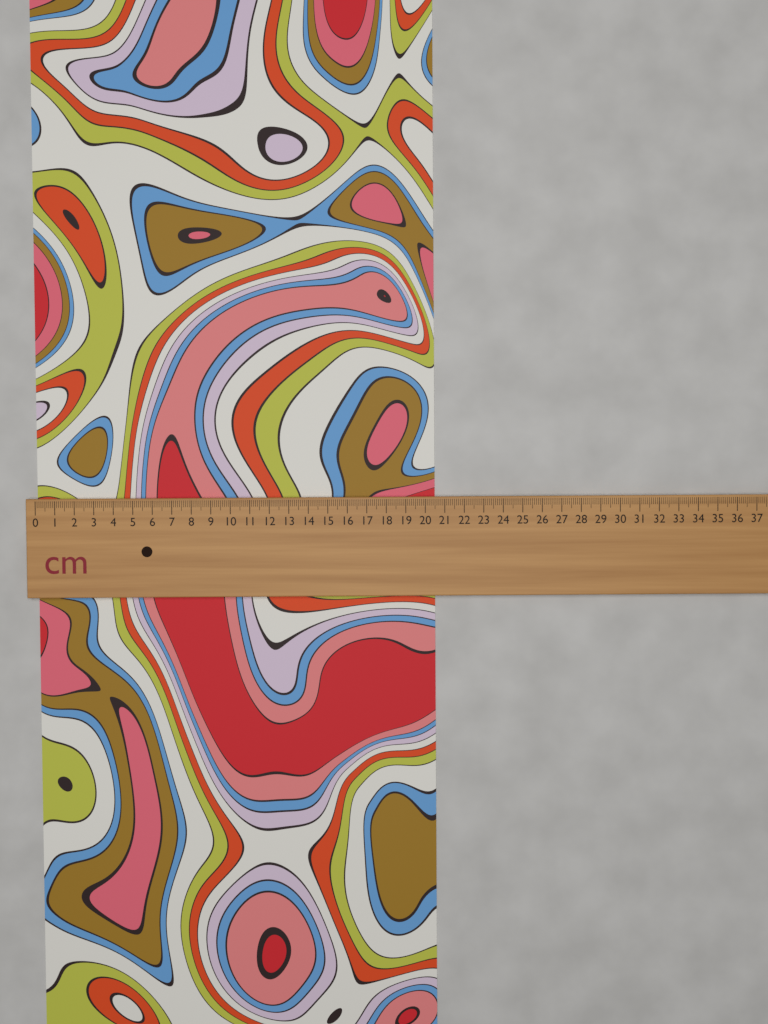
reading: 20.5 cm
